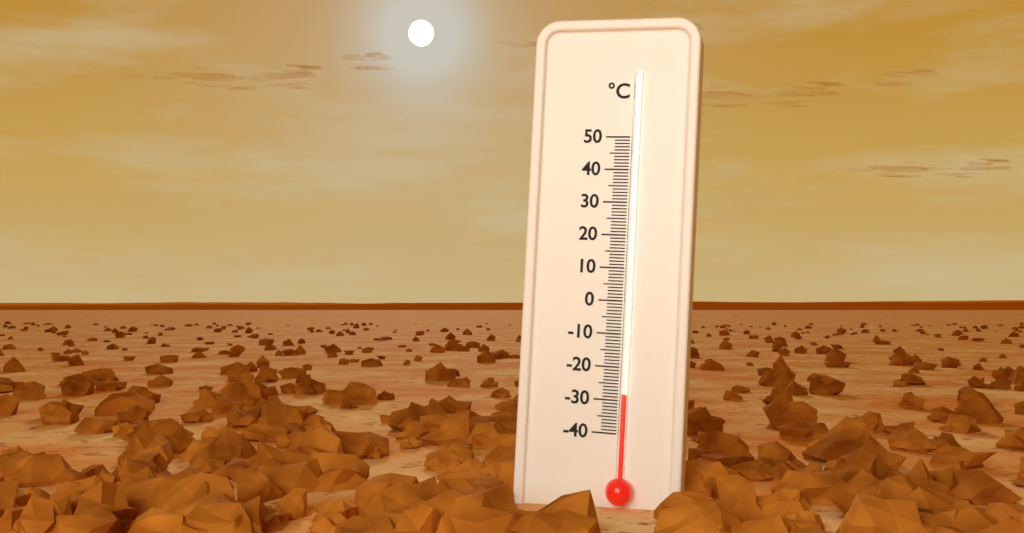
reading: -28 °C
